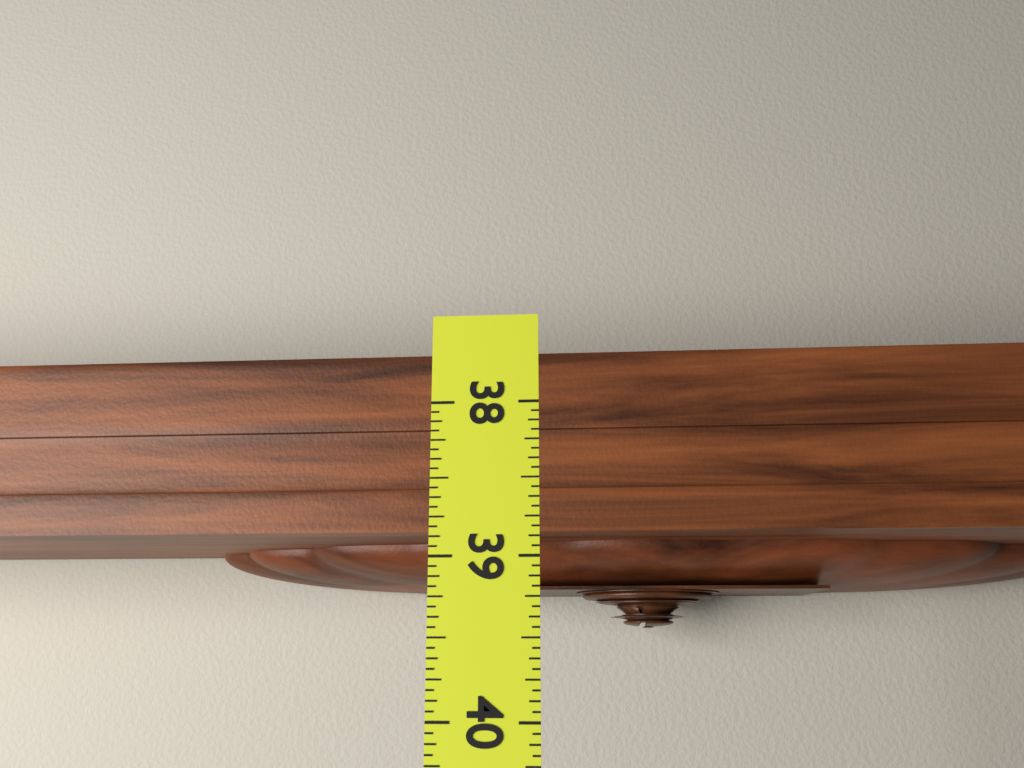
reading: 39.2500 (no unit)
